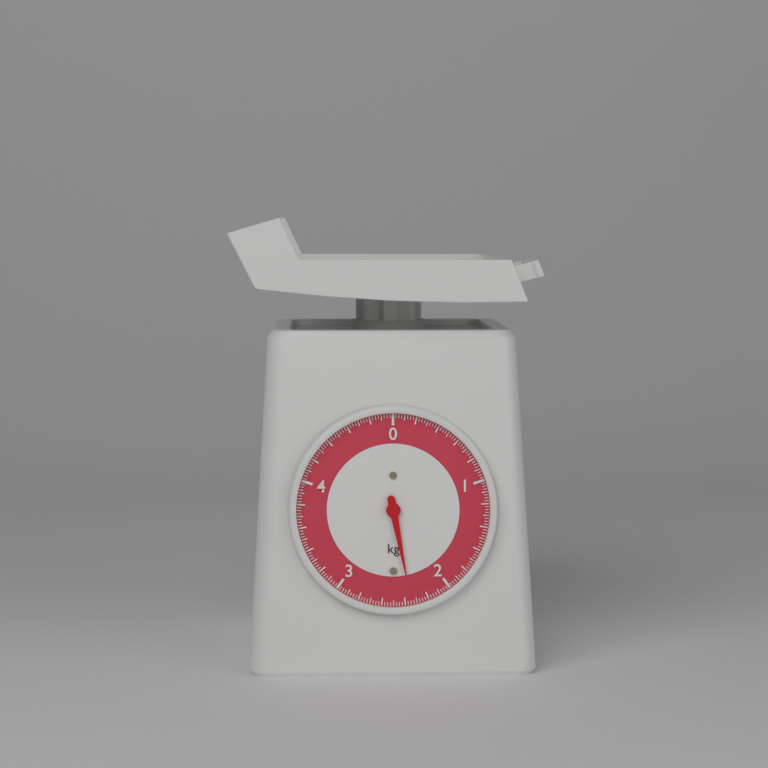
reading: 2.350 kg
